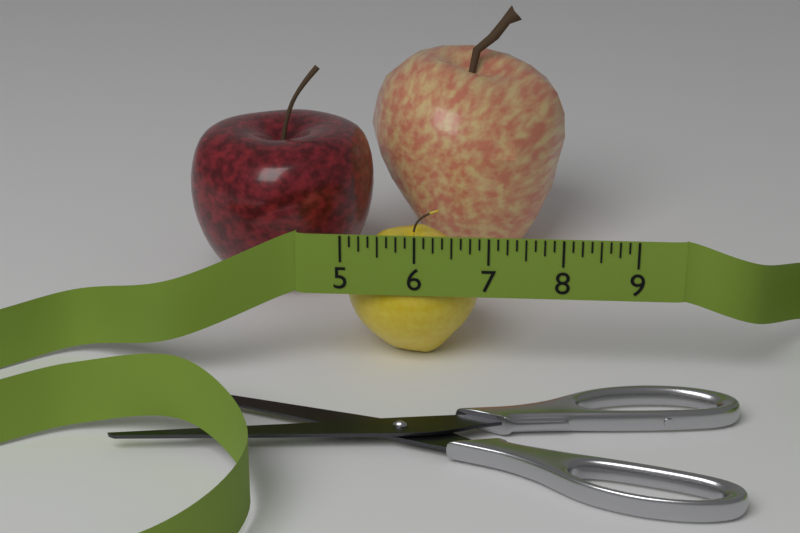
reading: 6.875 (no unit)
